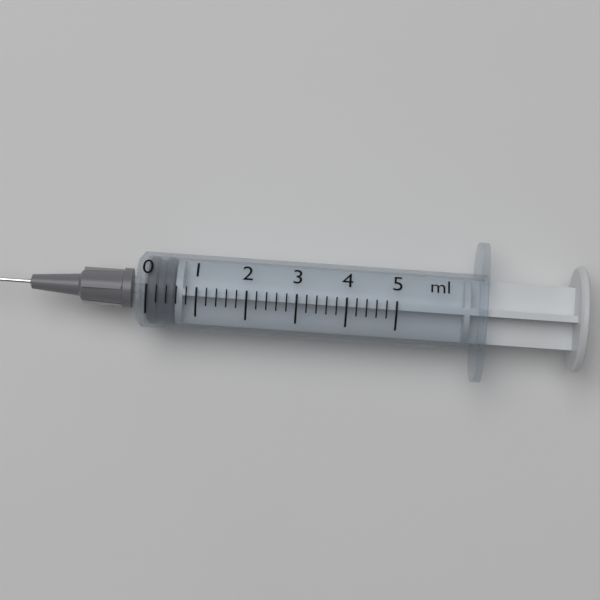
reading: 0.0 ml
